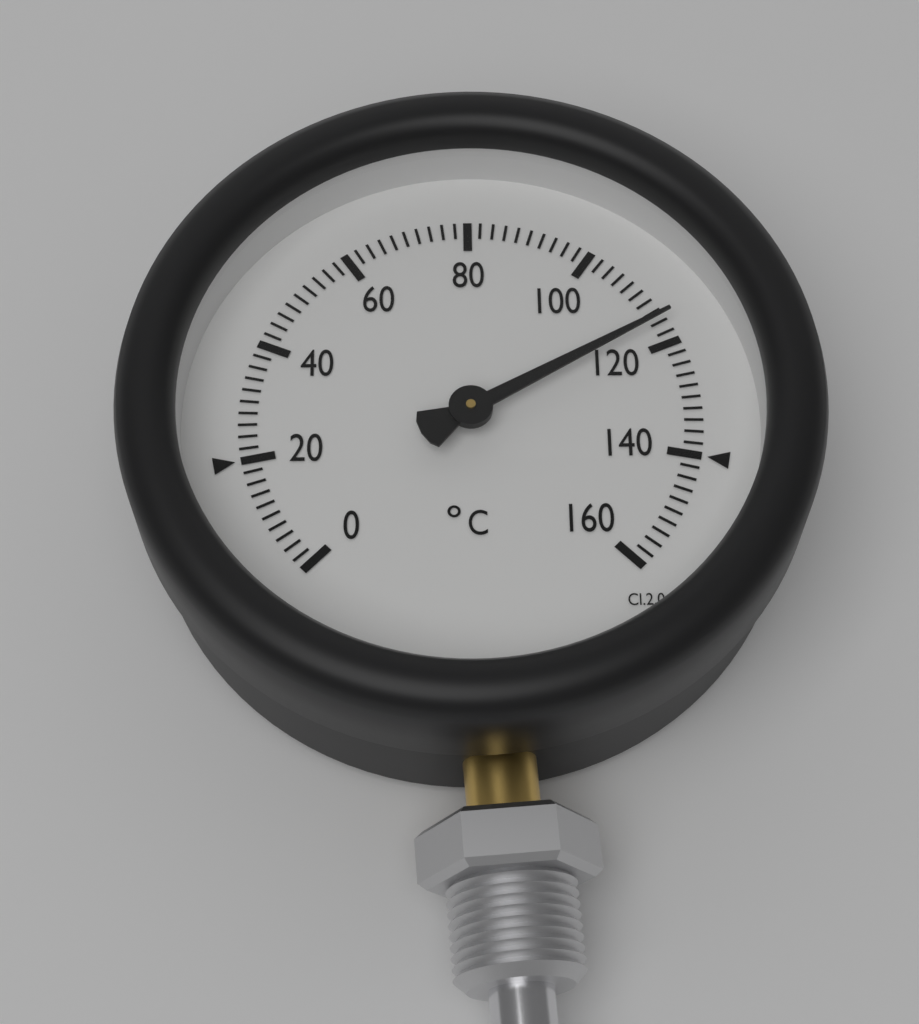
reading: 116 °C
